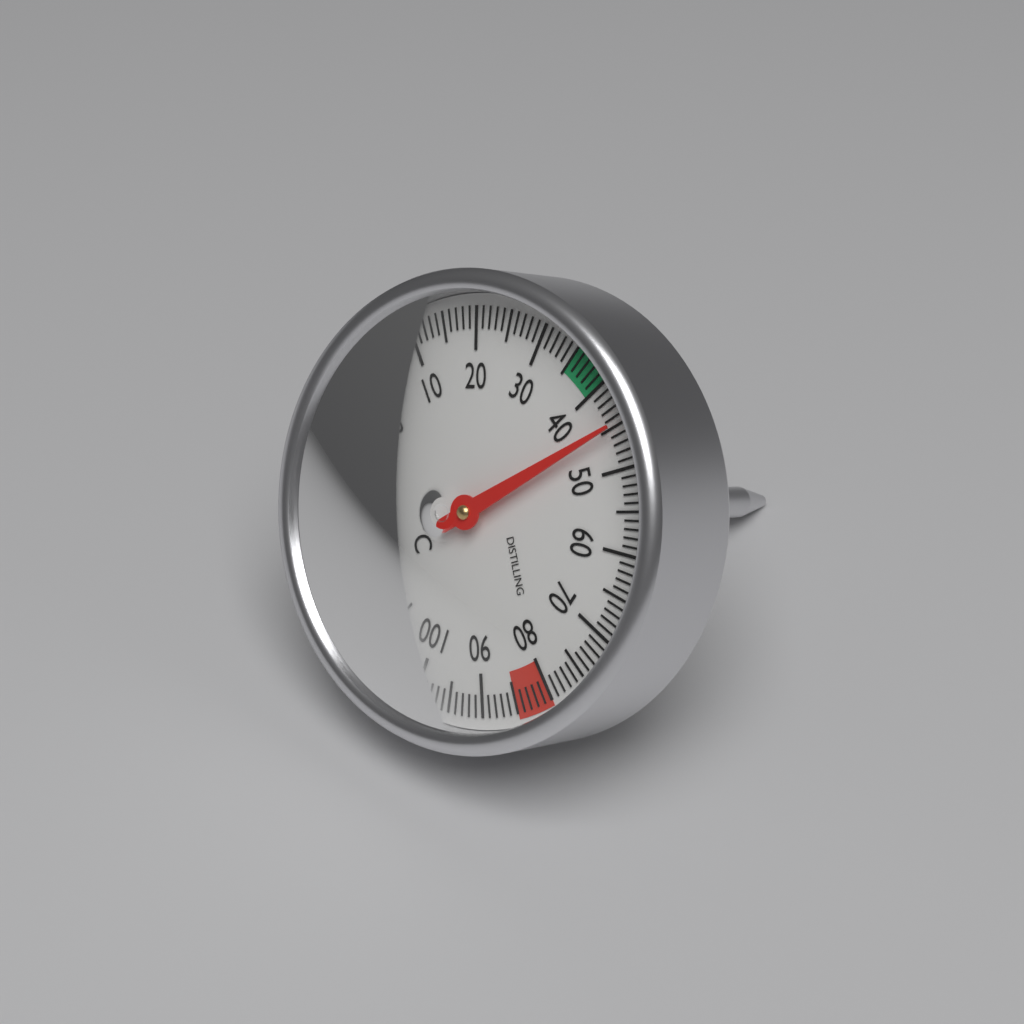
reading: 45 °C
